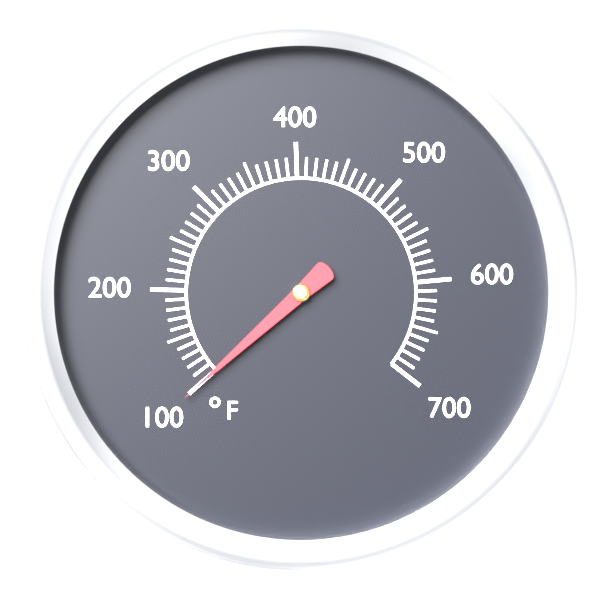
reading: 100 °F
